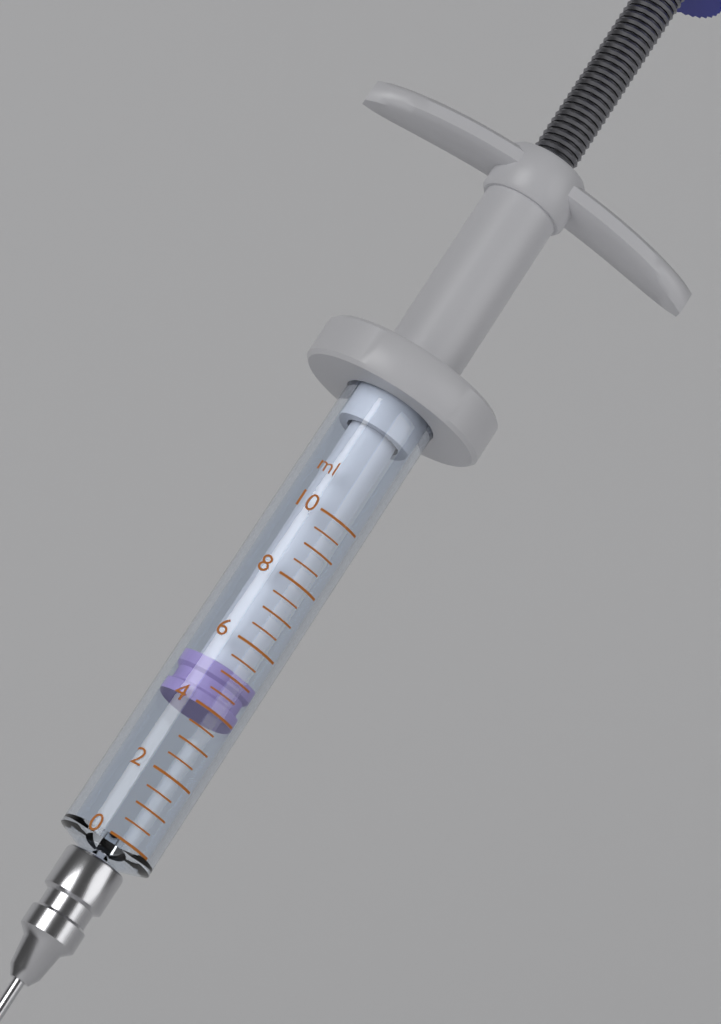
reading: 4.0 ml
